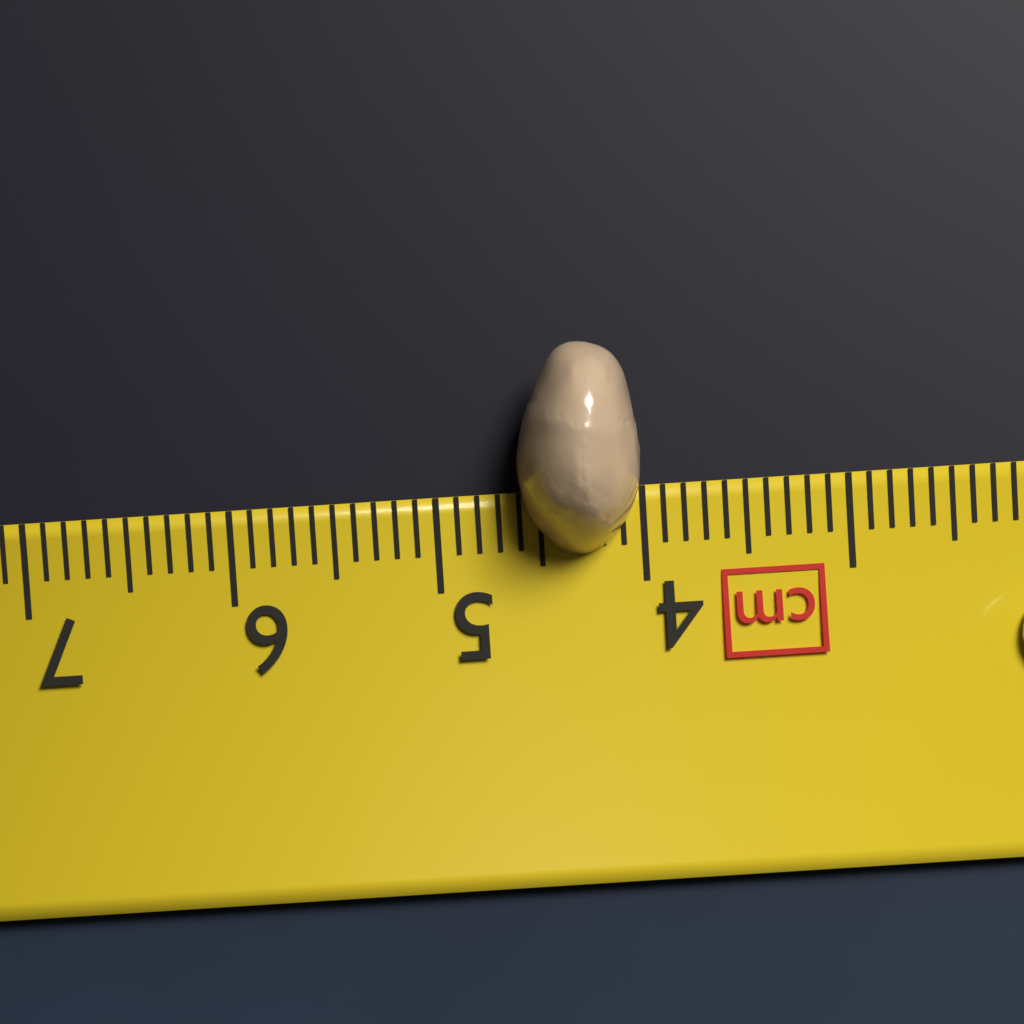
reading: 4.6 cm
